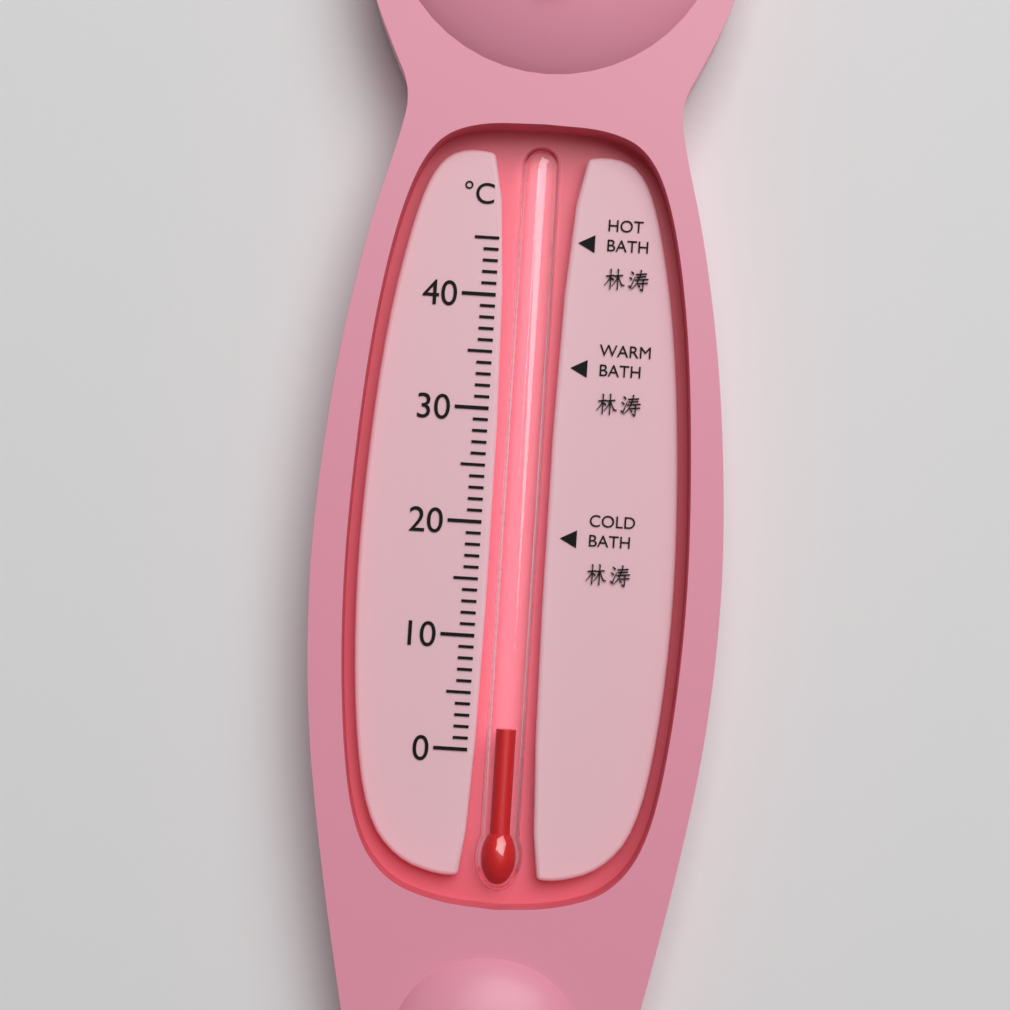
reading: 2 °C
